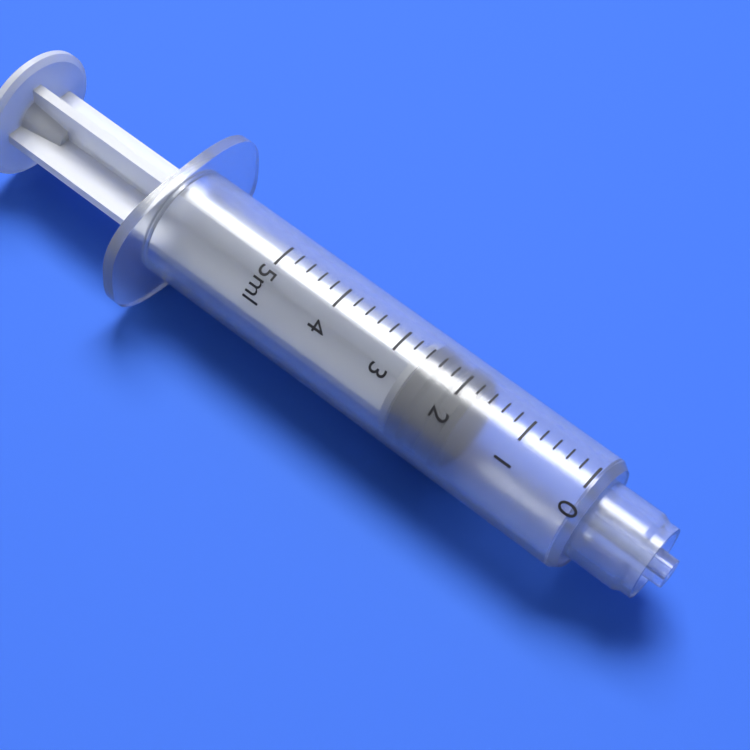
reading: 1.8 ml
